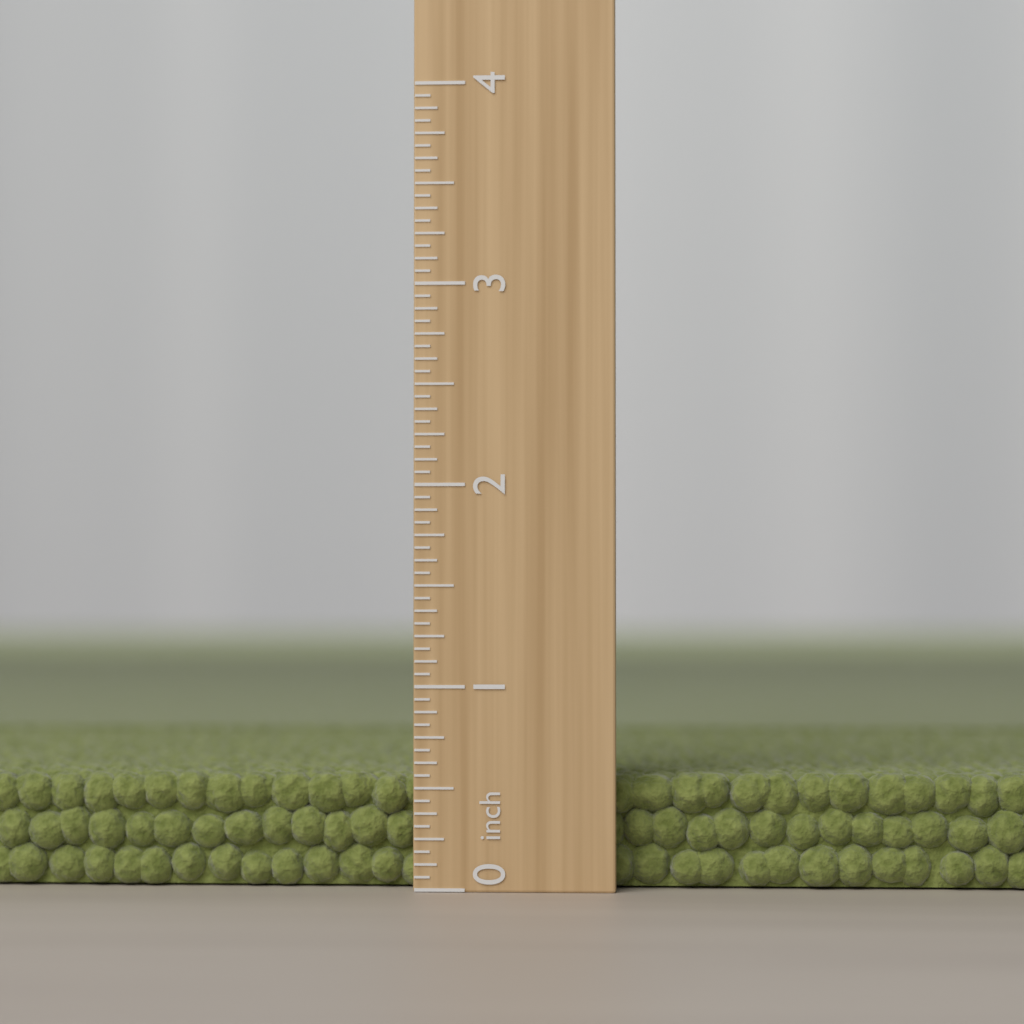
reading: 0.5625 inch
